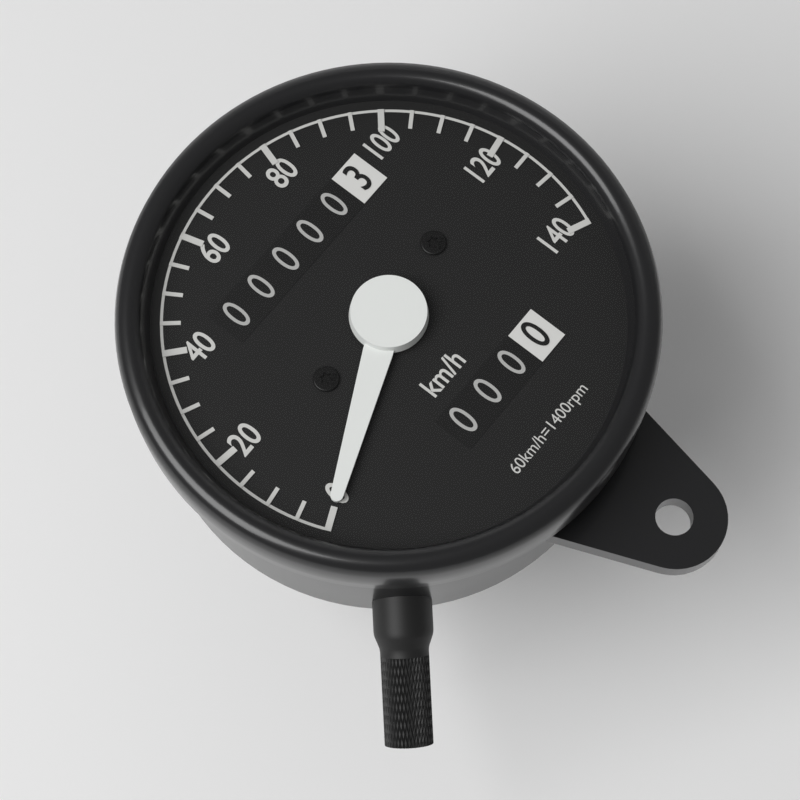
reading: 0 km/h
